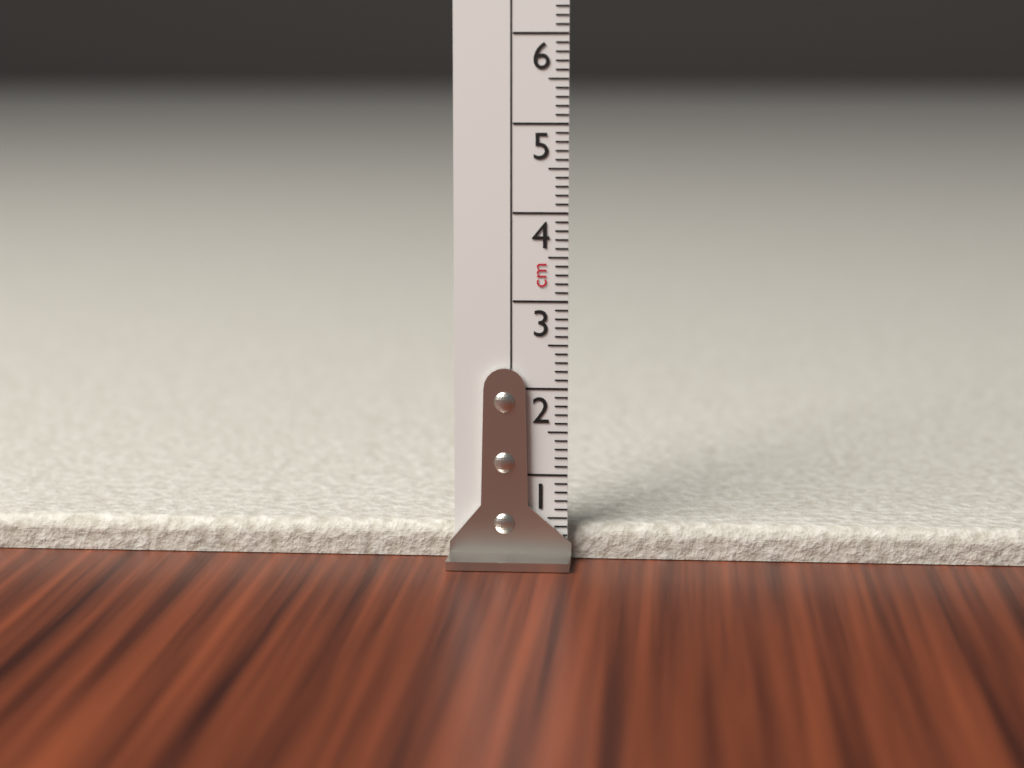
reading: 0.4 cm
